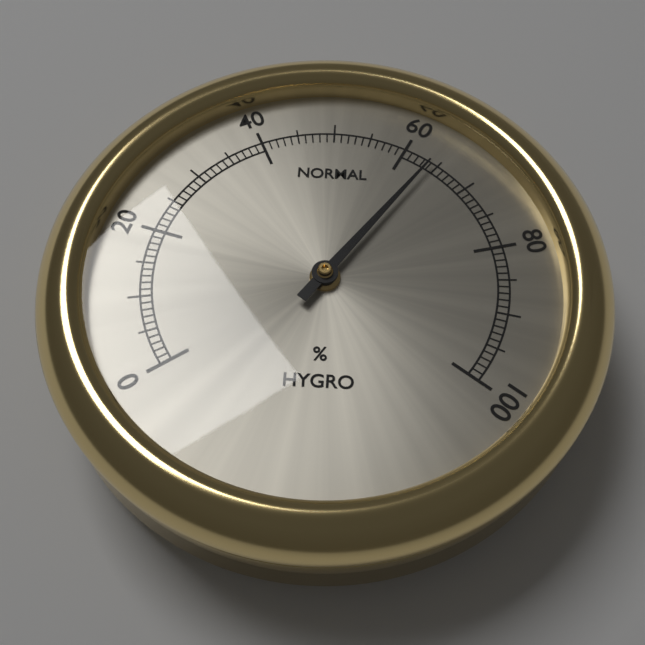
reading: 64 %
